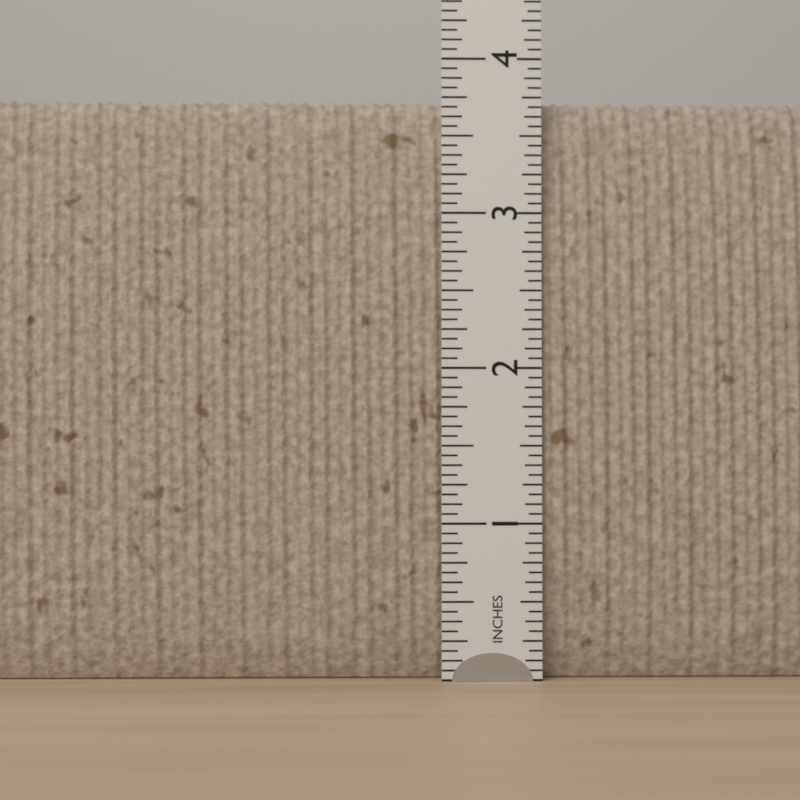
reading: 3.7500 in
